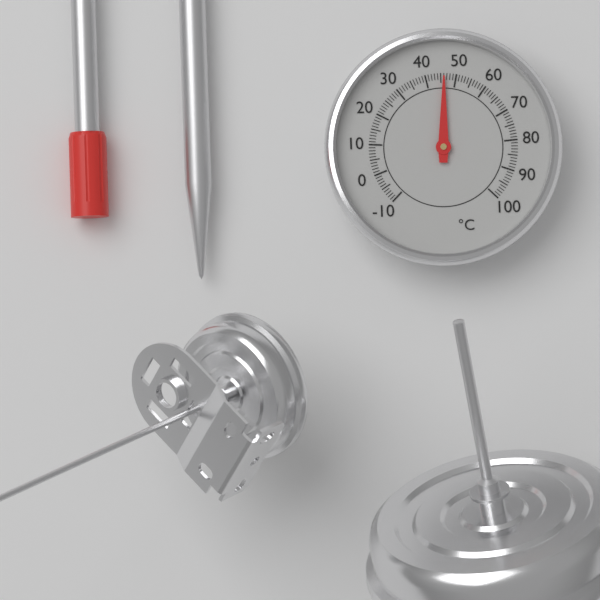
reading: 46 °C
